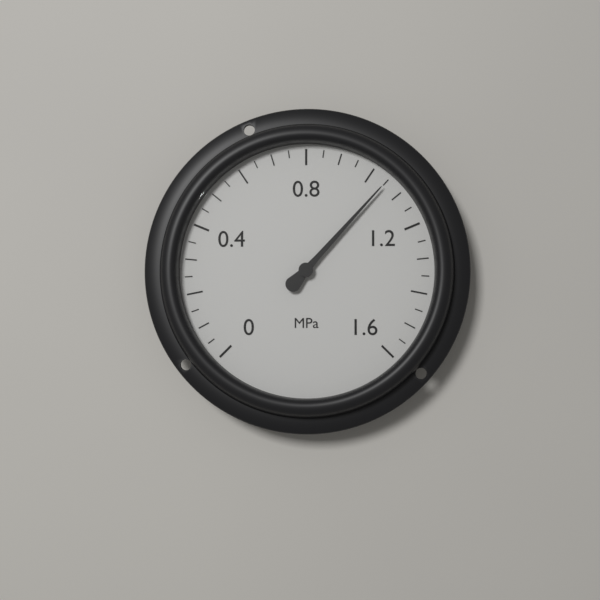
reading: 1.05 MPa
